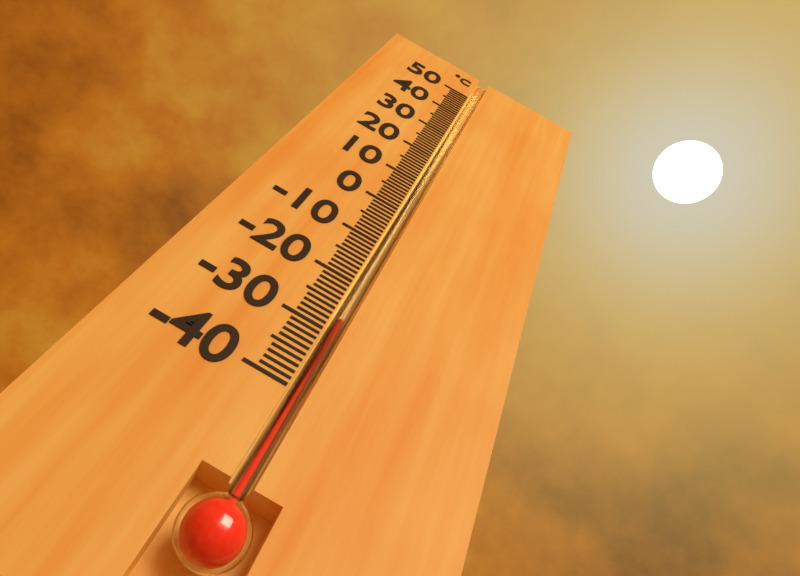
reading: -27 °C
